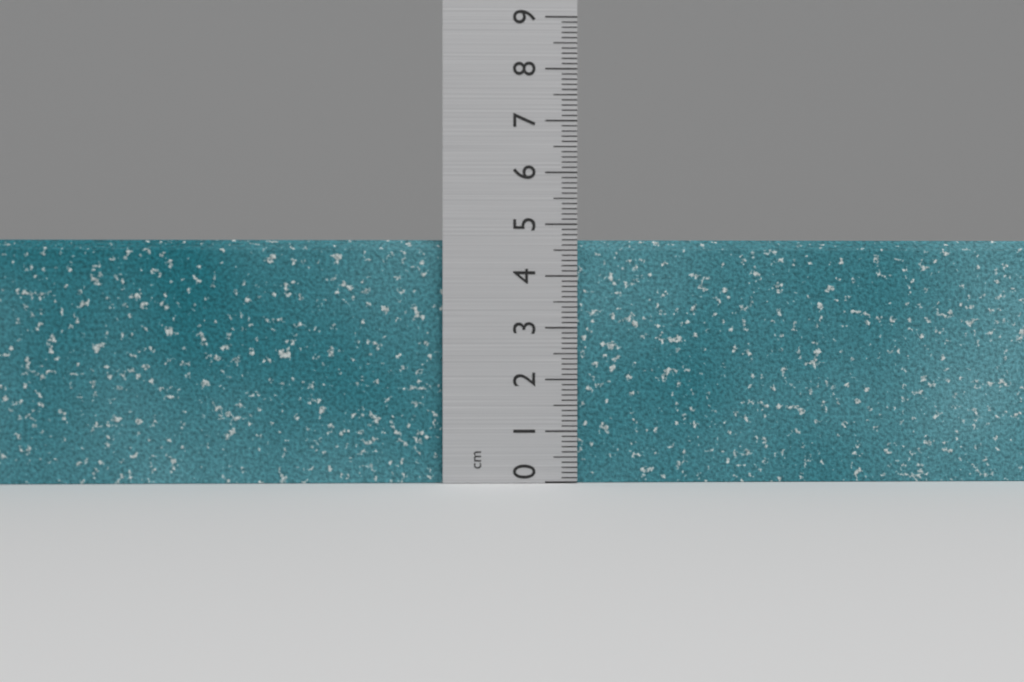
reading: 4.7 cm
